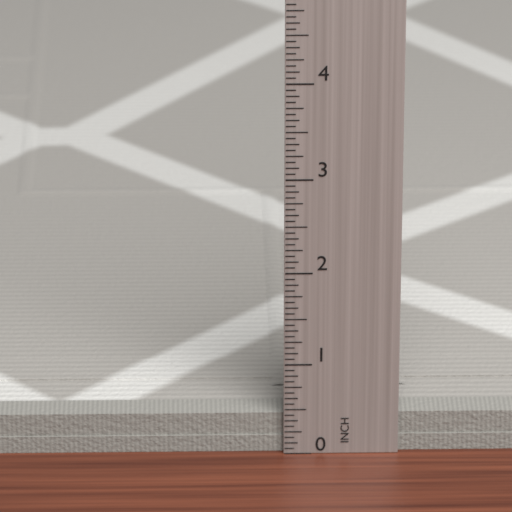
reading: 0.4375 in
